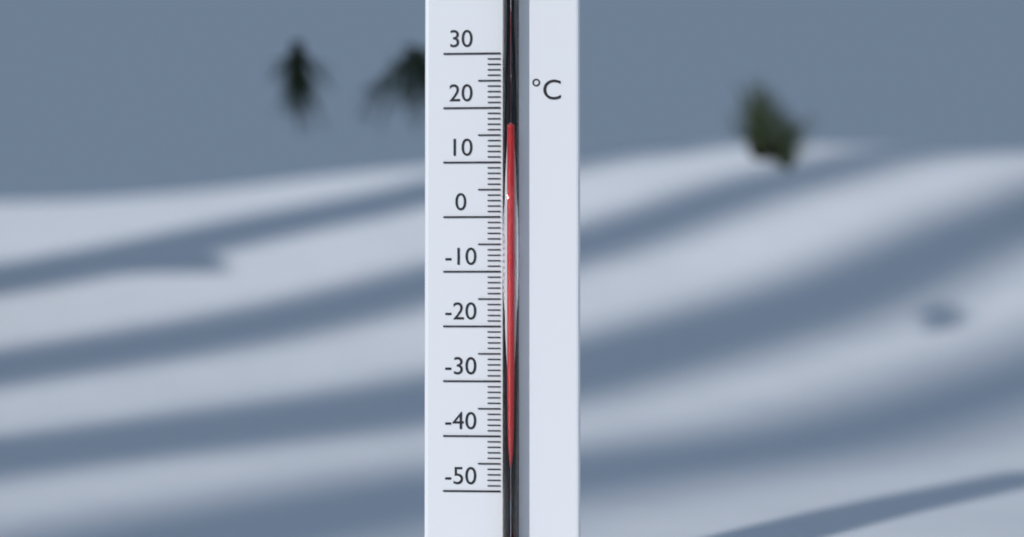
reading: 16 °C
